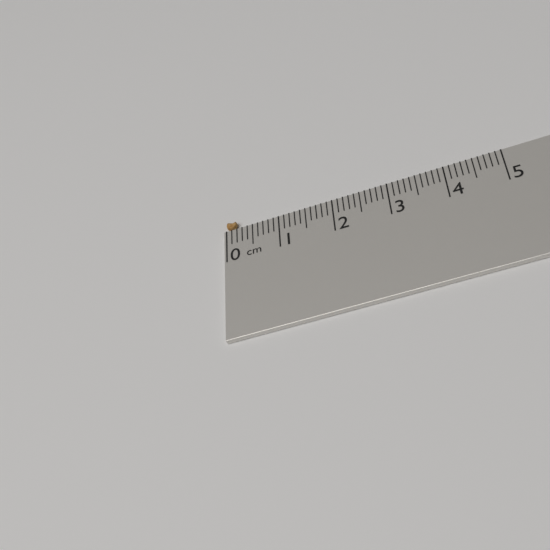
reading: 0.2 cm
